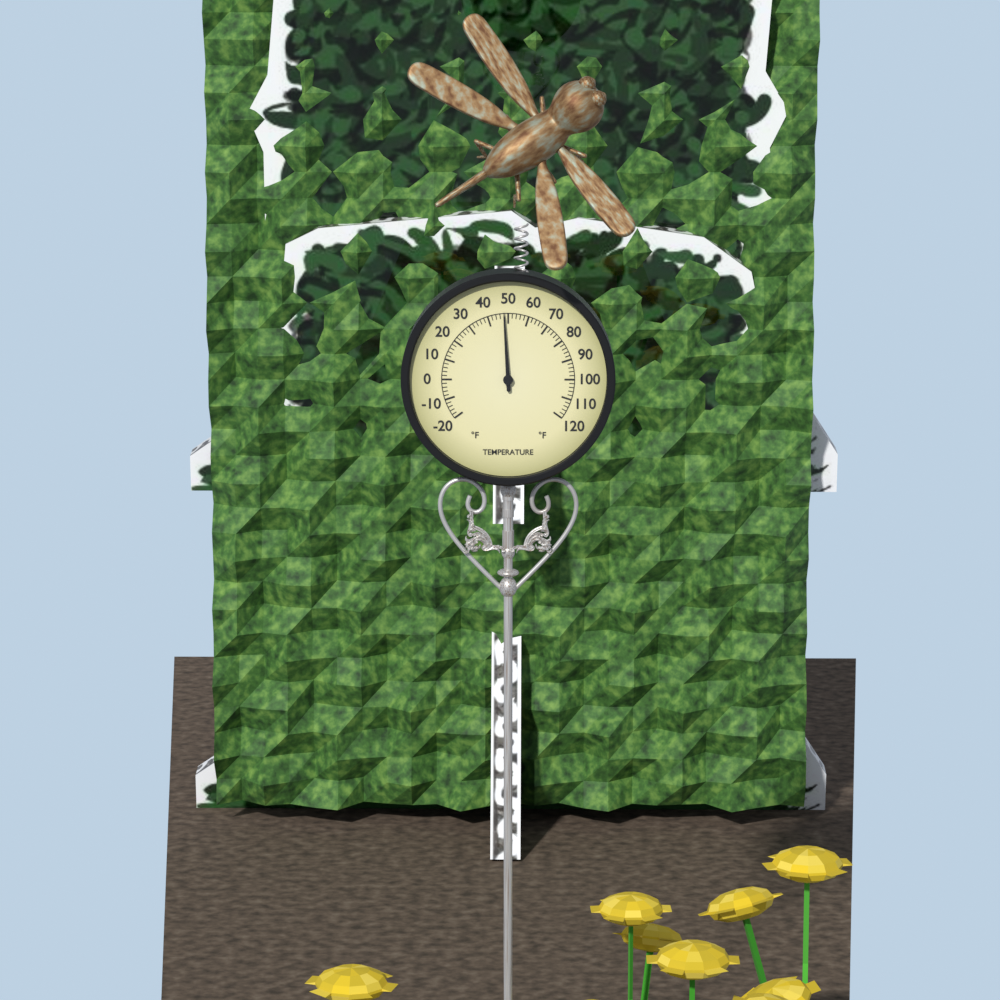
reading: 48 °F
